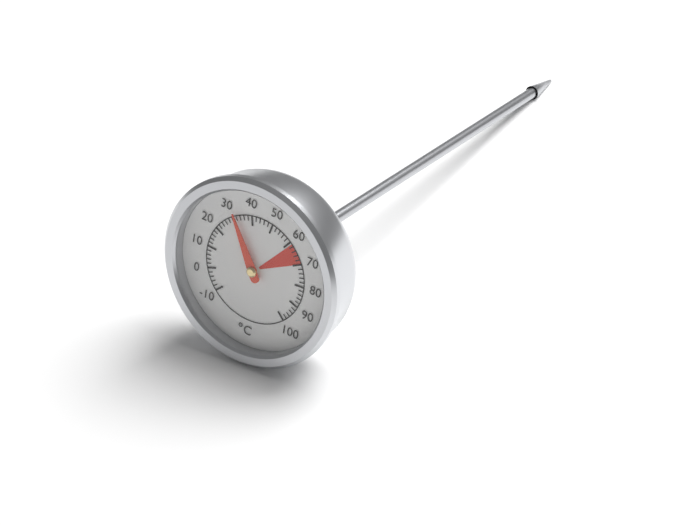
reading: 32 °C
